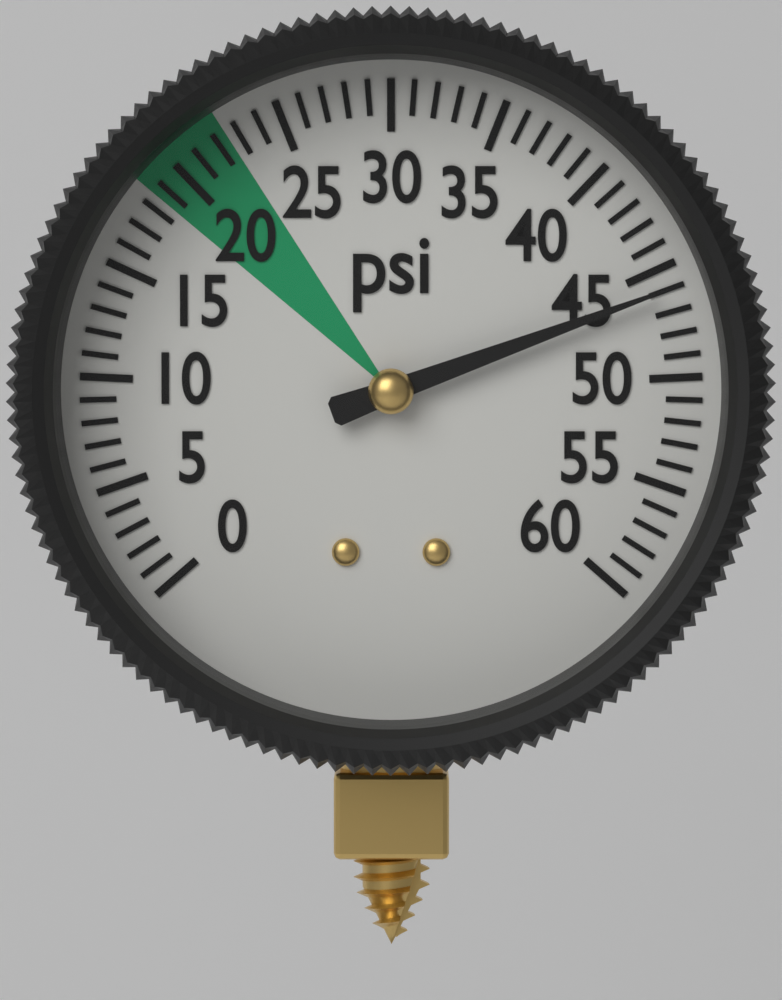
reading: 46 psi
